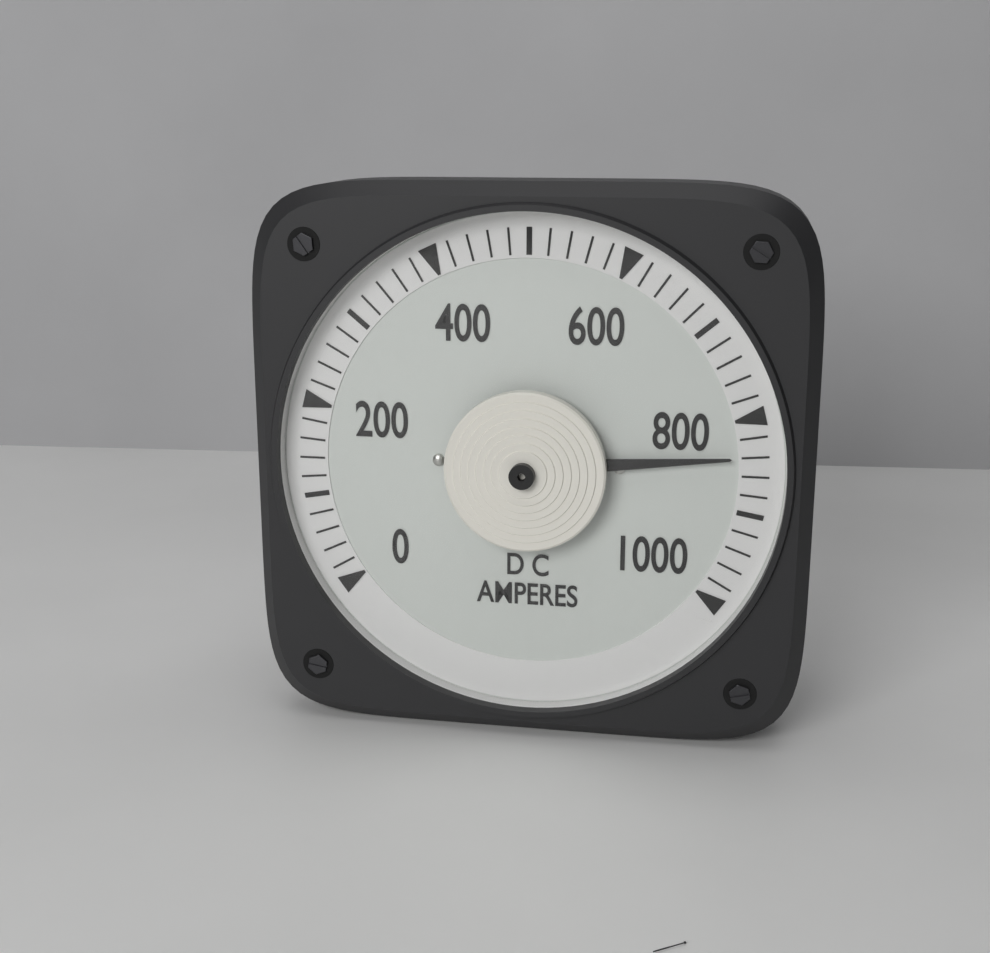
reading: 840 A
